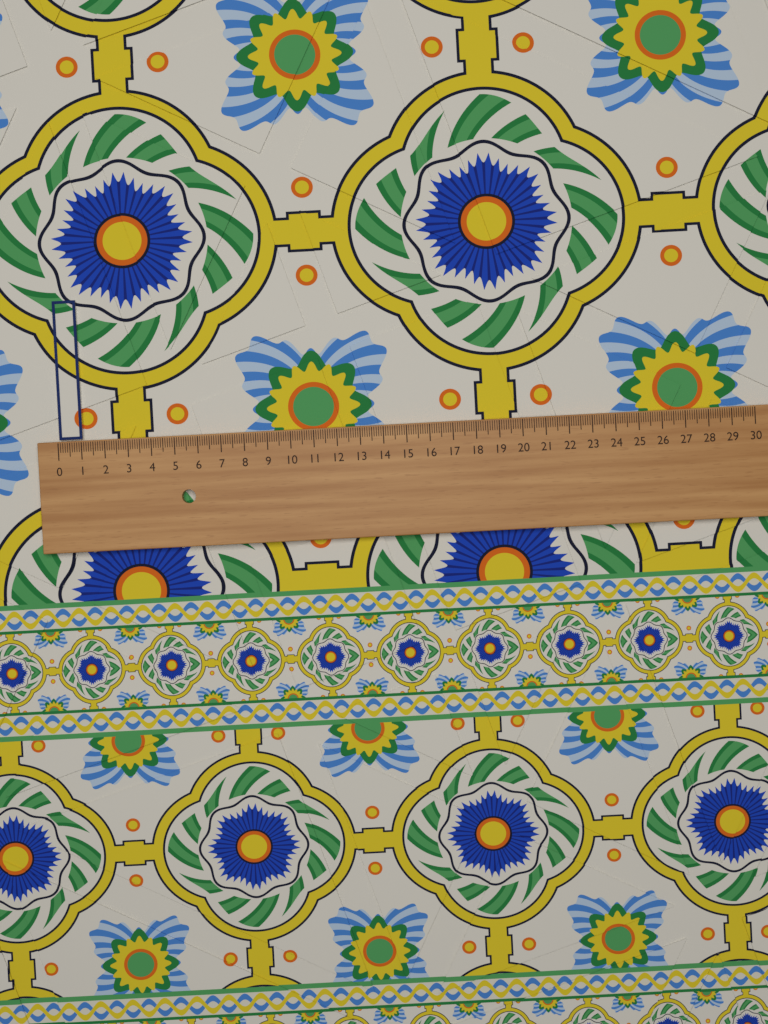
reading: 1.0 (no unit)
